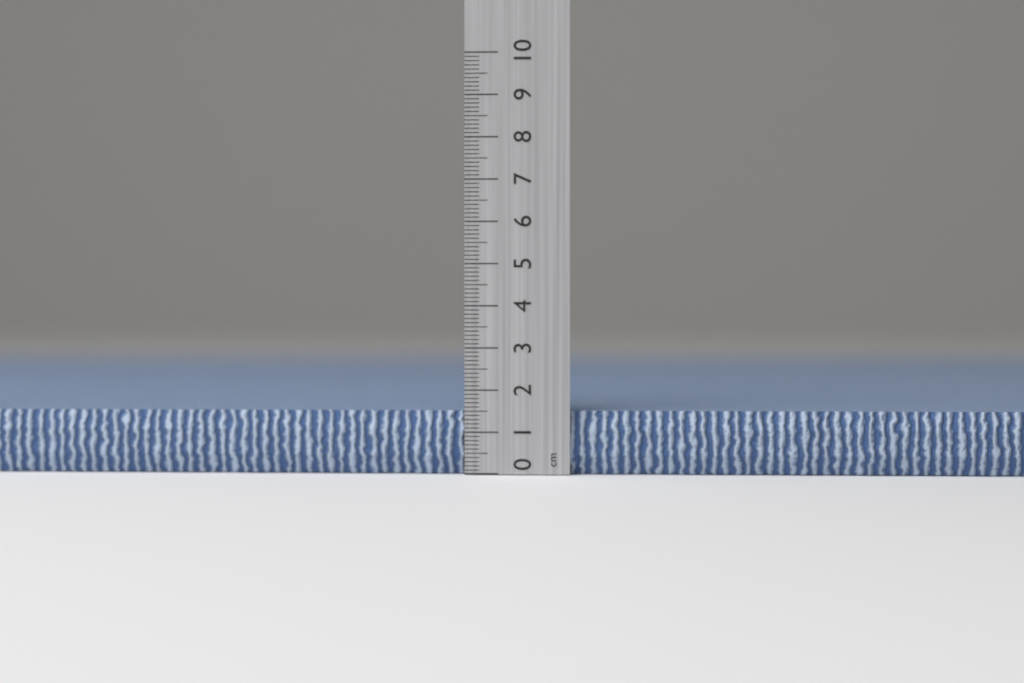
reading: 1.5 cm
